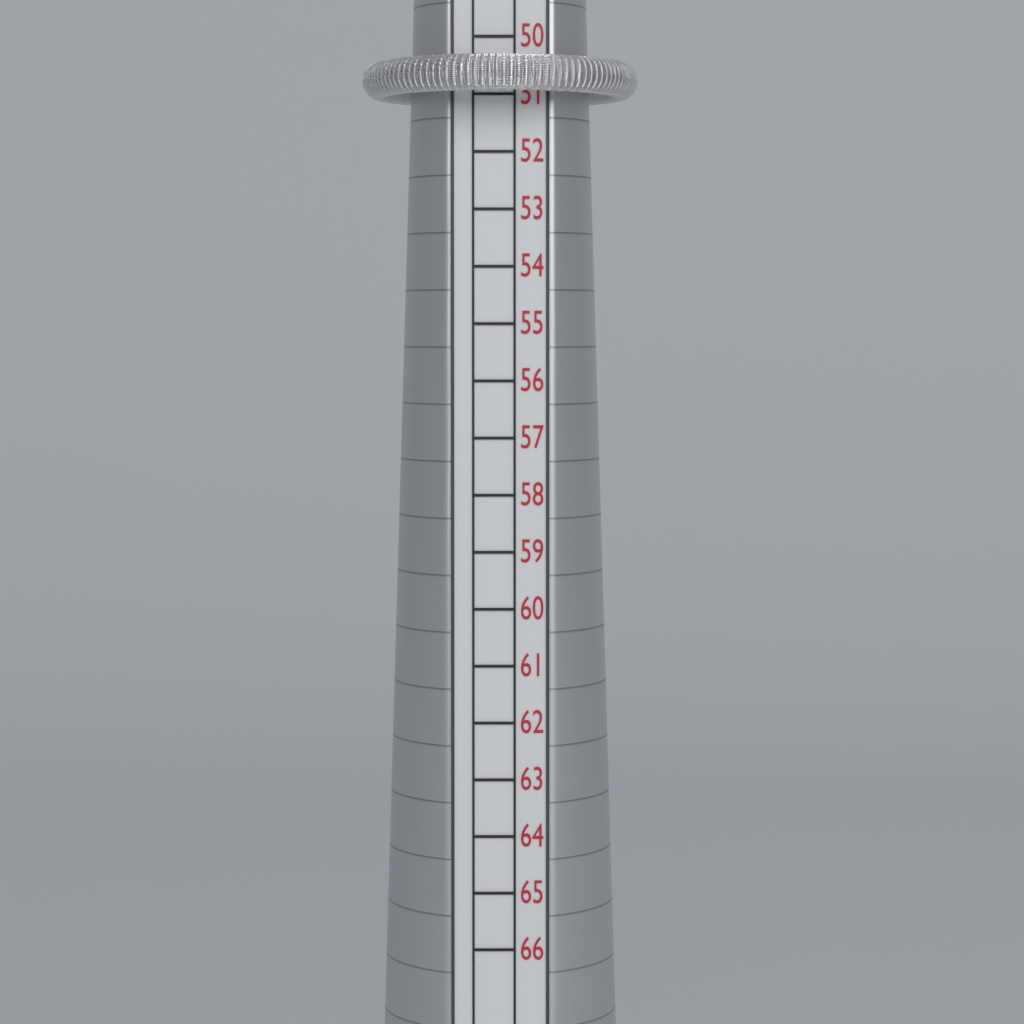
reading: 51 mm
